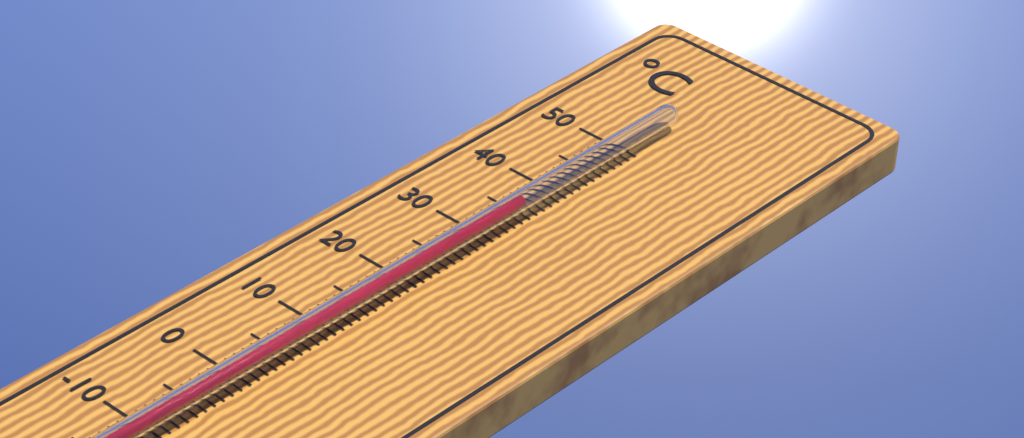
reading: 35 °C
